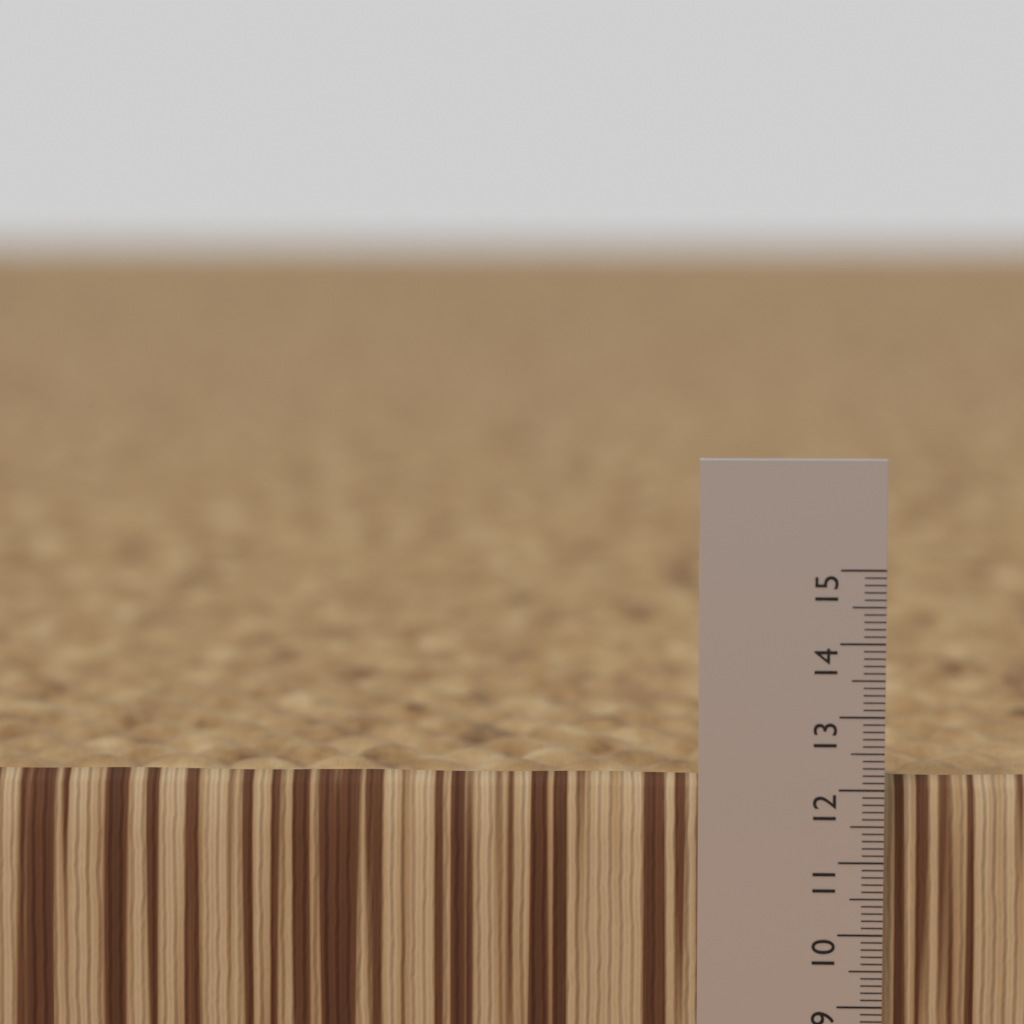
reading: 12.1 (no unit)
